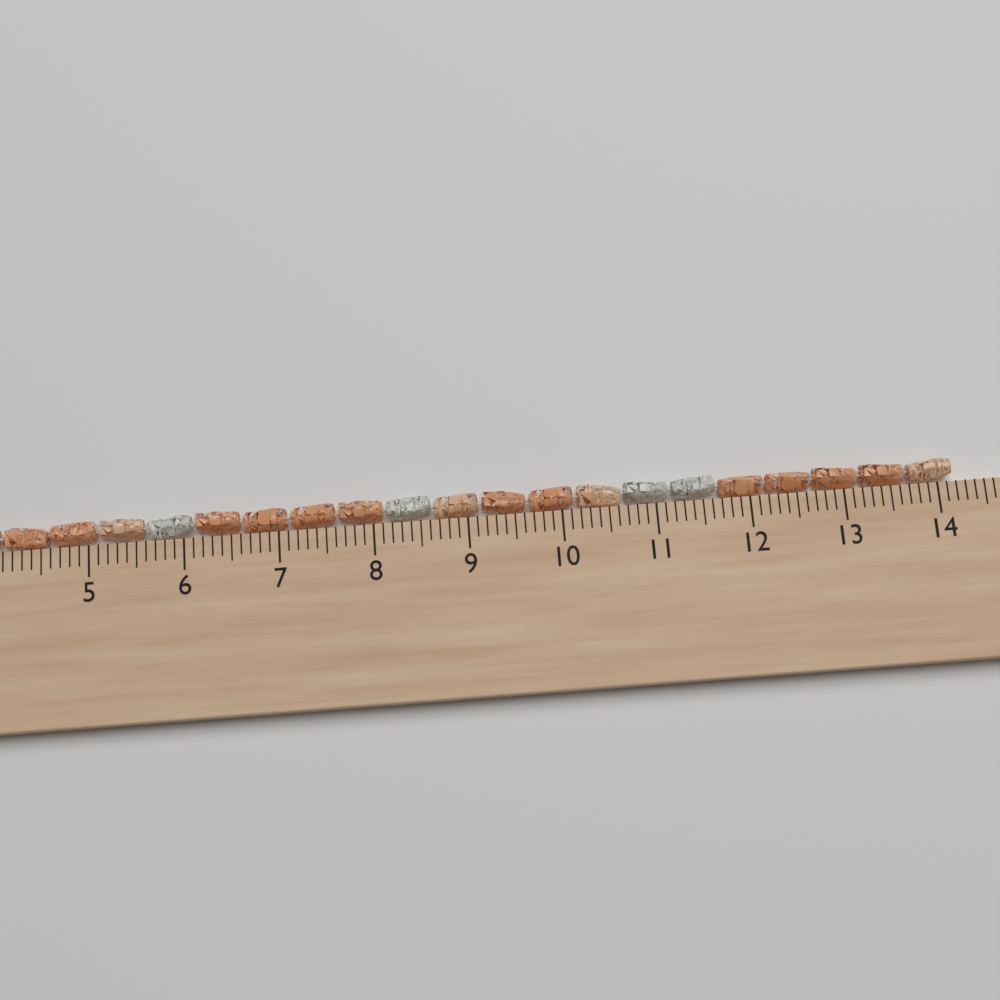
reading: 14.2 cm
